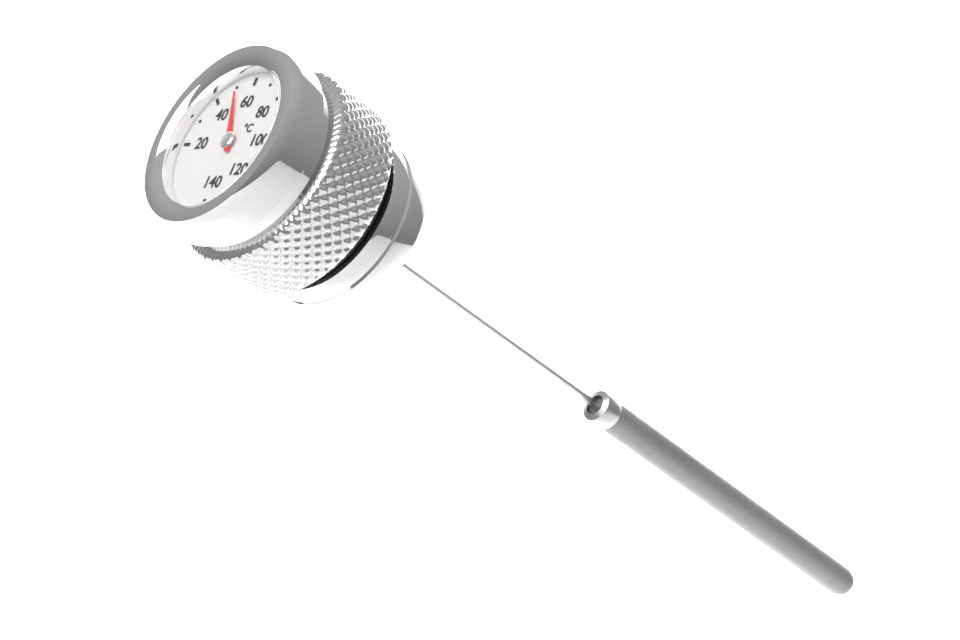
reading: 50 °C
